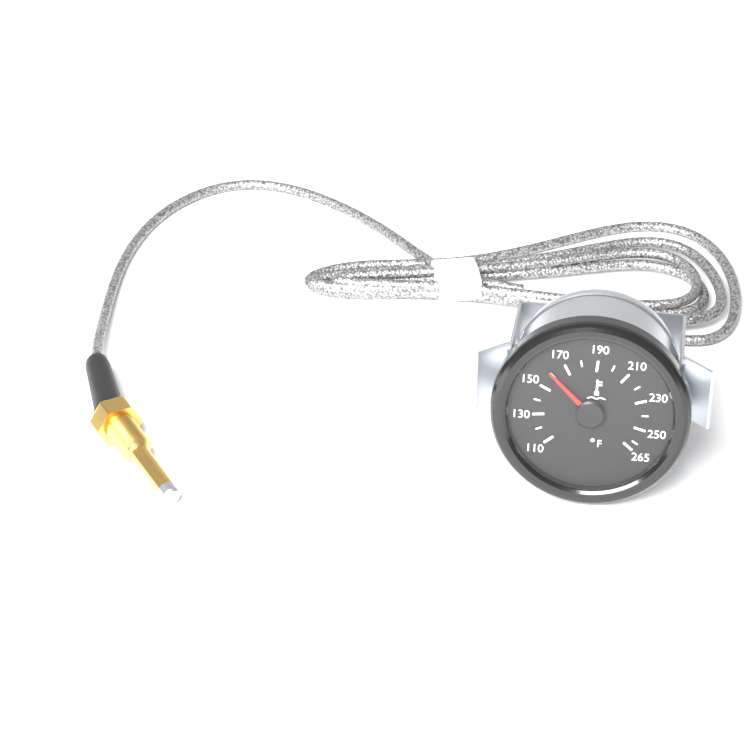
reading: 160 °F
